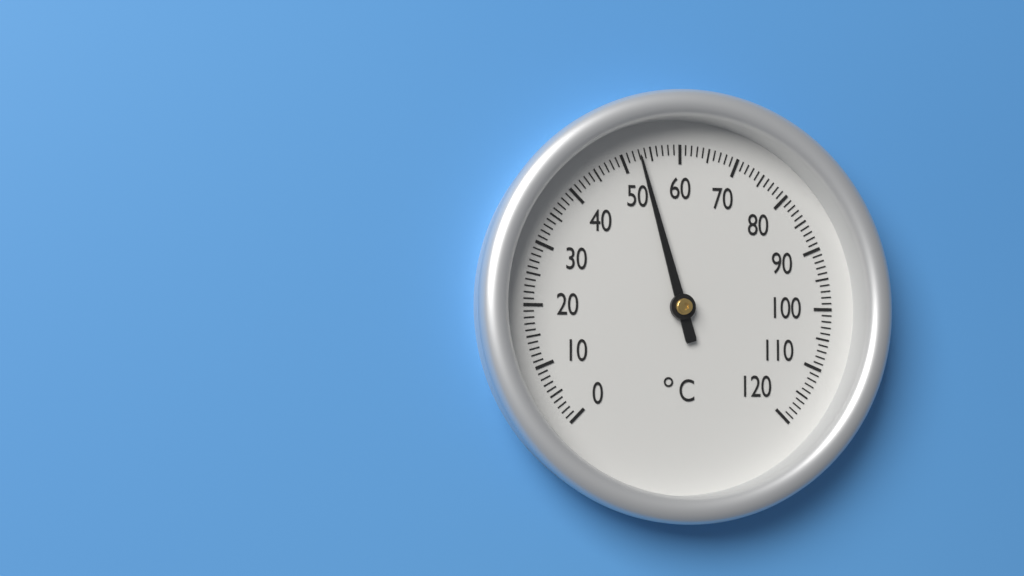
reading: 53 °C
